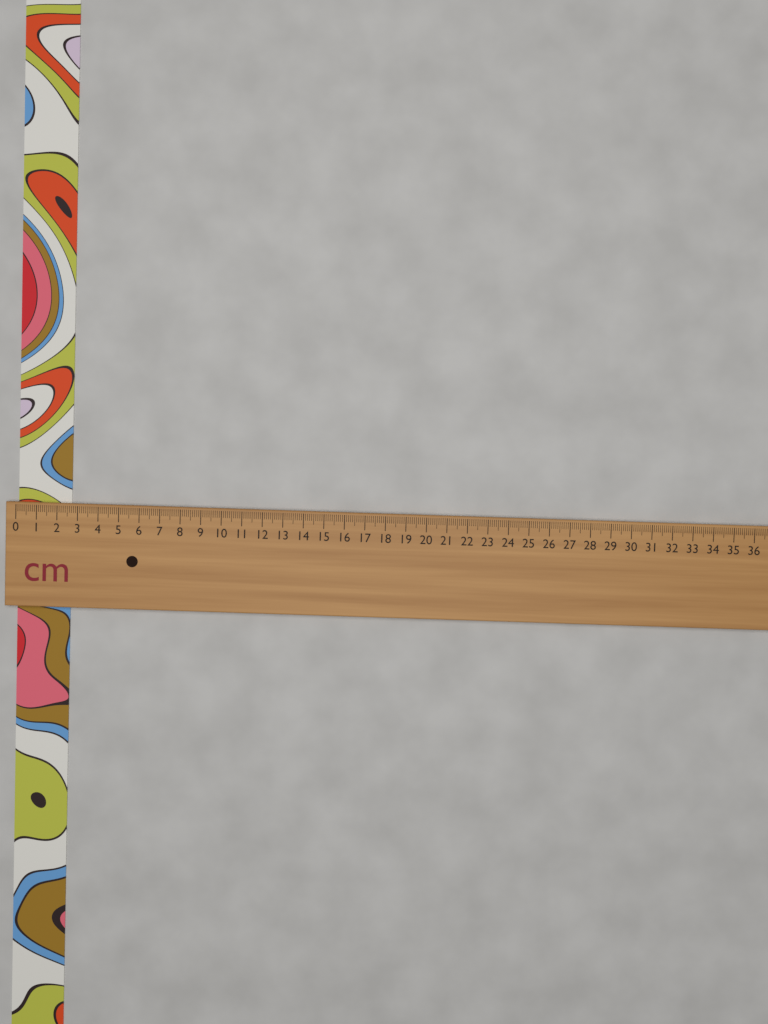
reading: 2.6 cm
